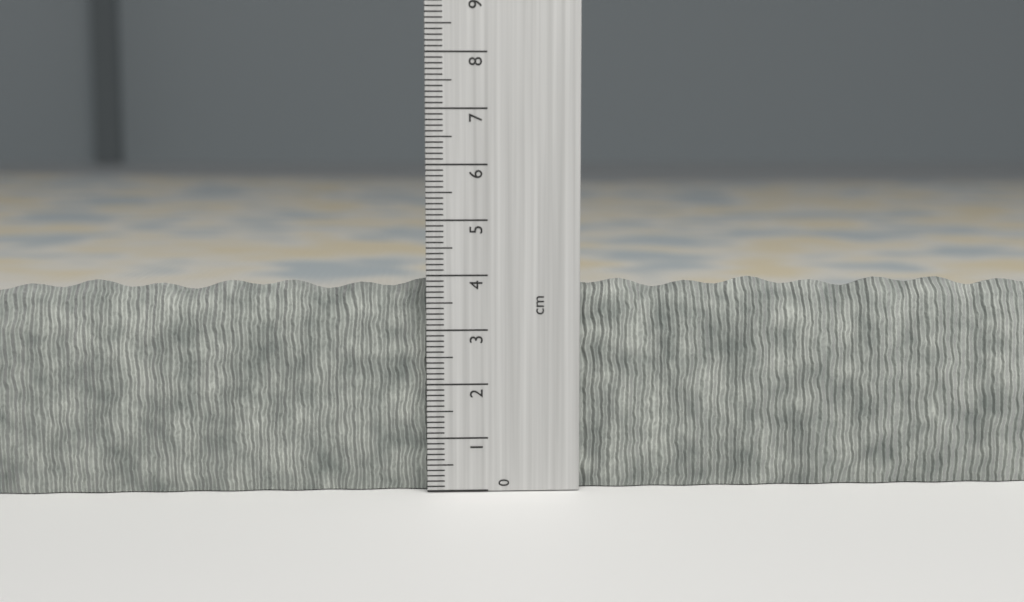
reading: 3.9 cm
